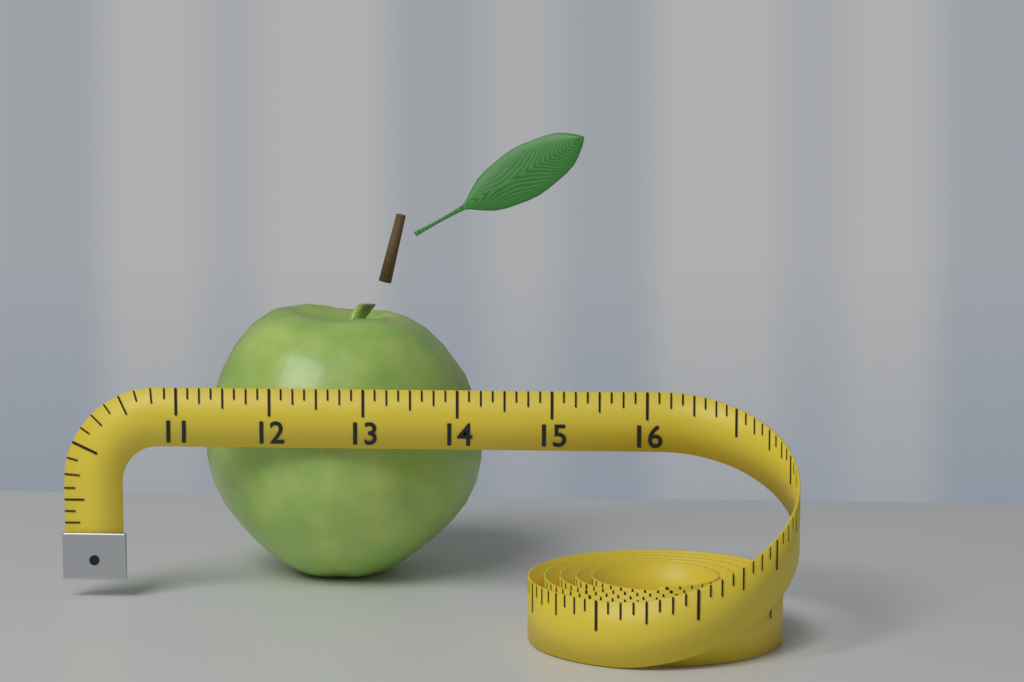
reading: 14.125 (no unit)
